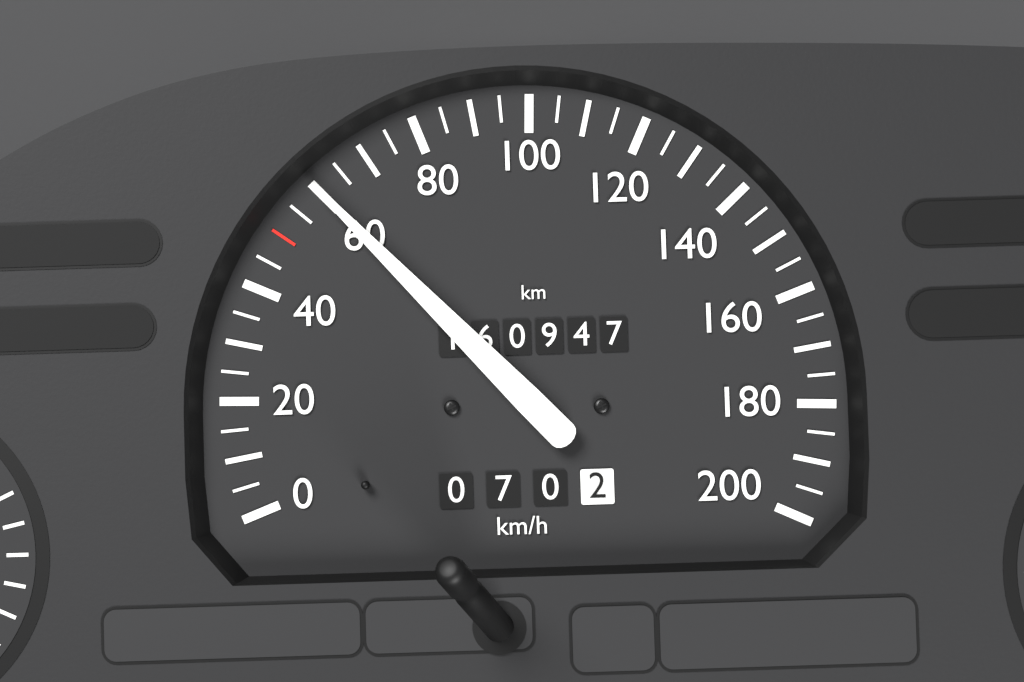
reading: 60 km/h
